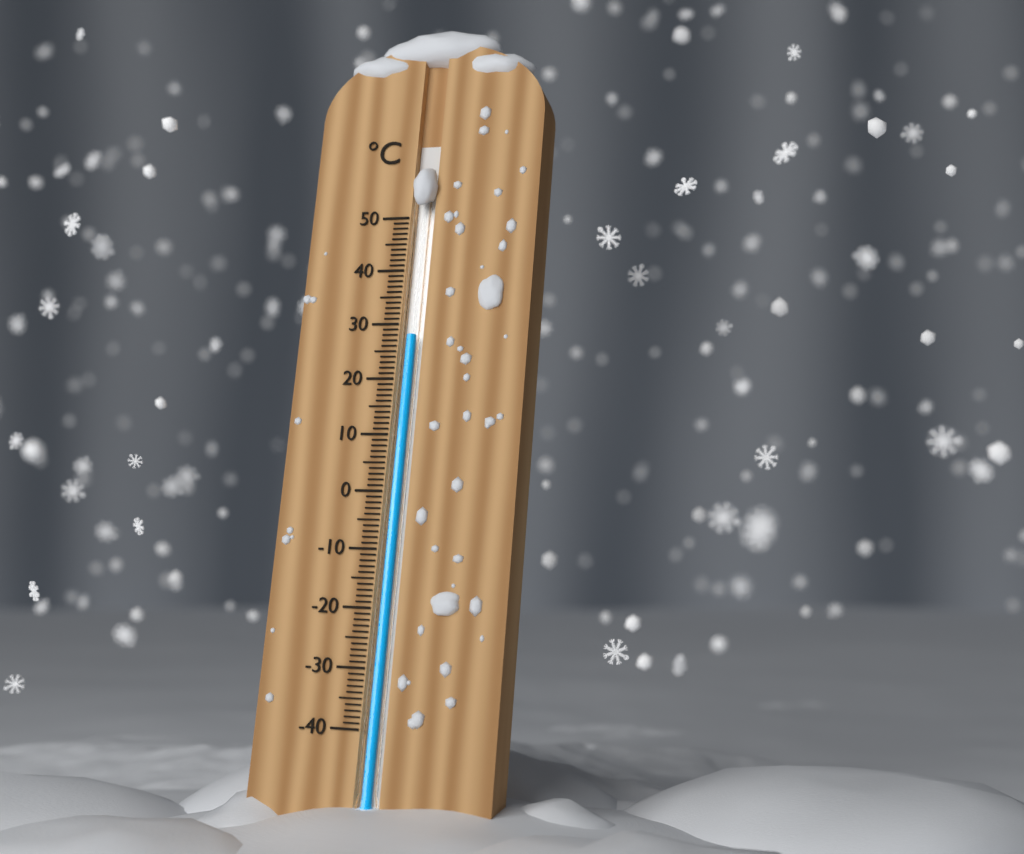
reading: 28 °C
